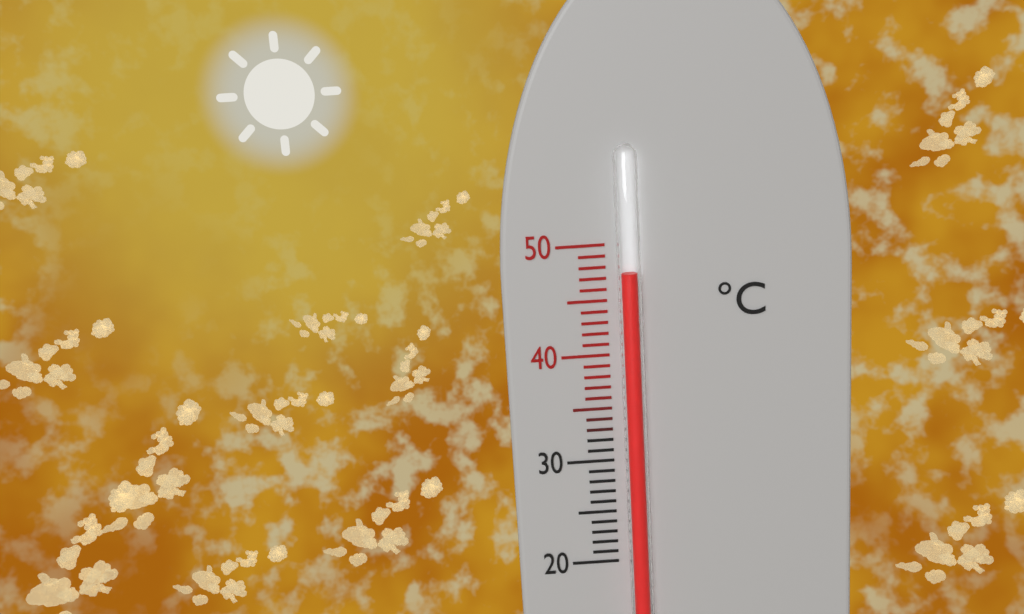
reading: 47.5 °C
